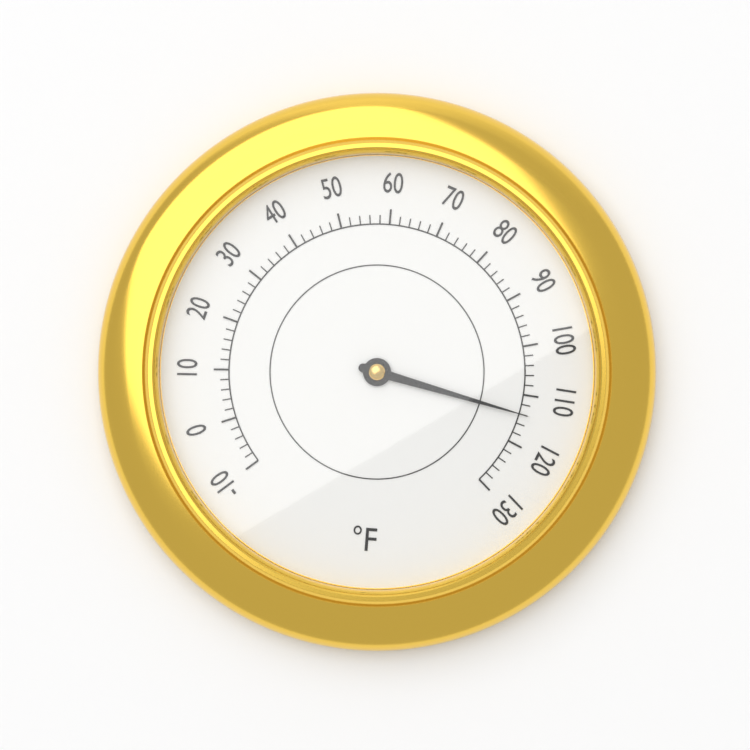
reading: 114 °F
